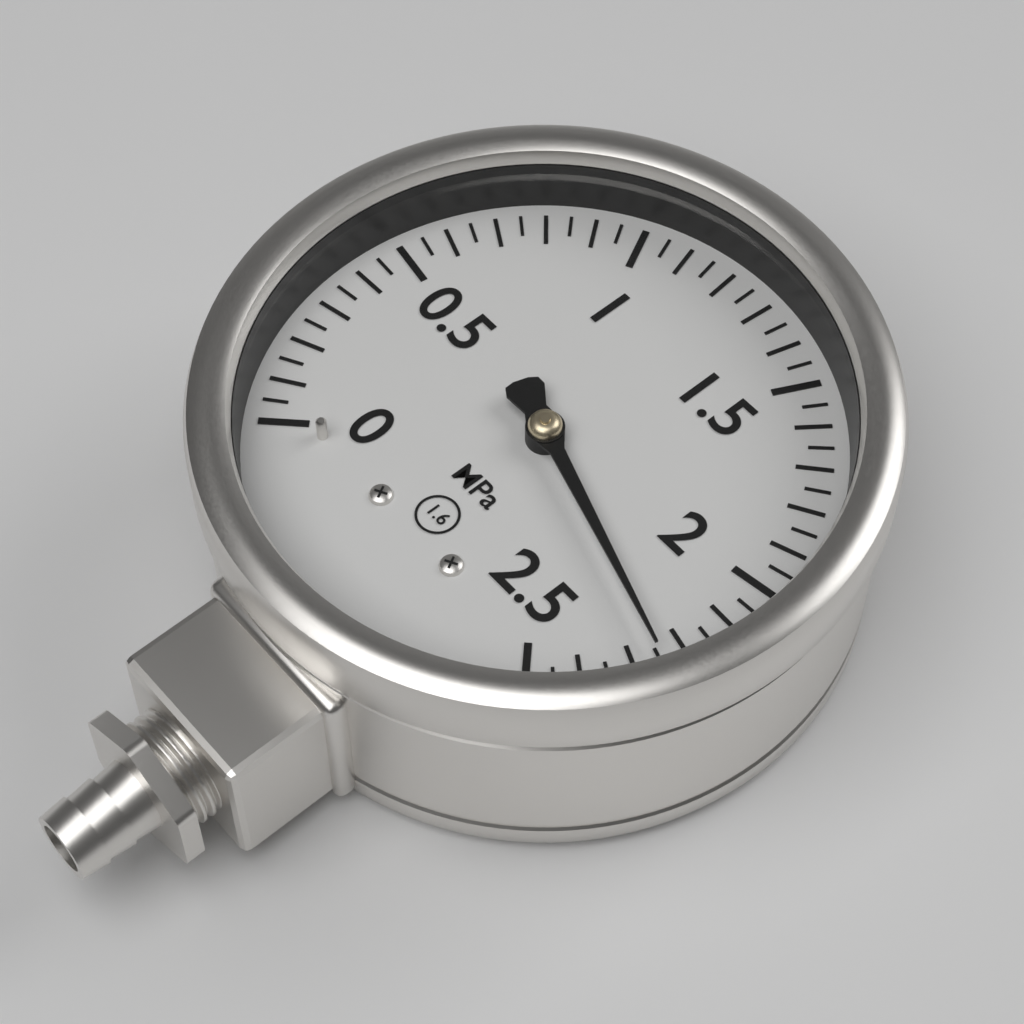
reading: 2.25 MPa
